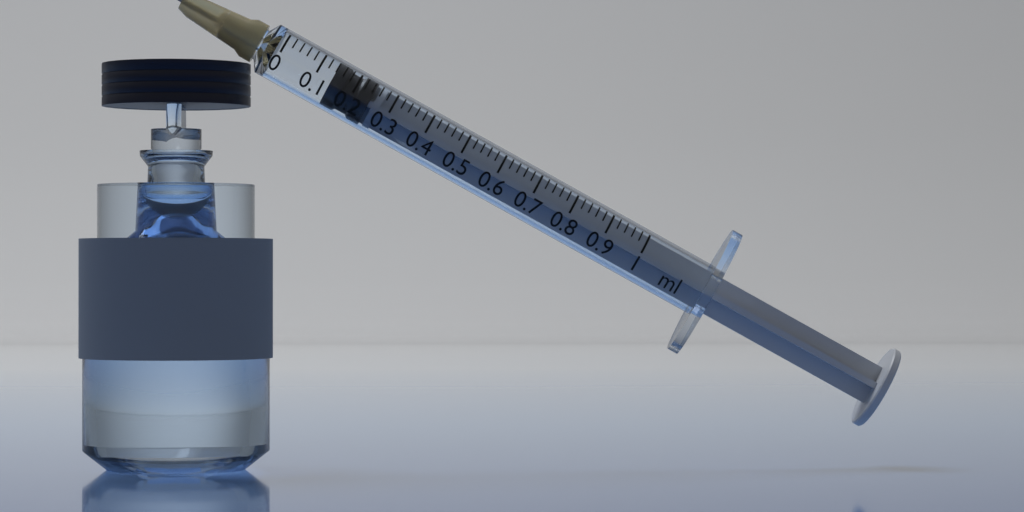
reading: 0.14 ml
